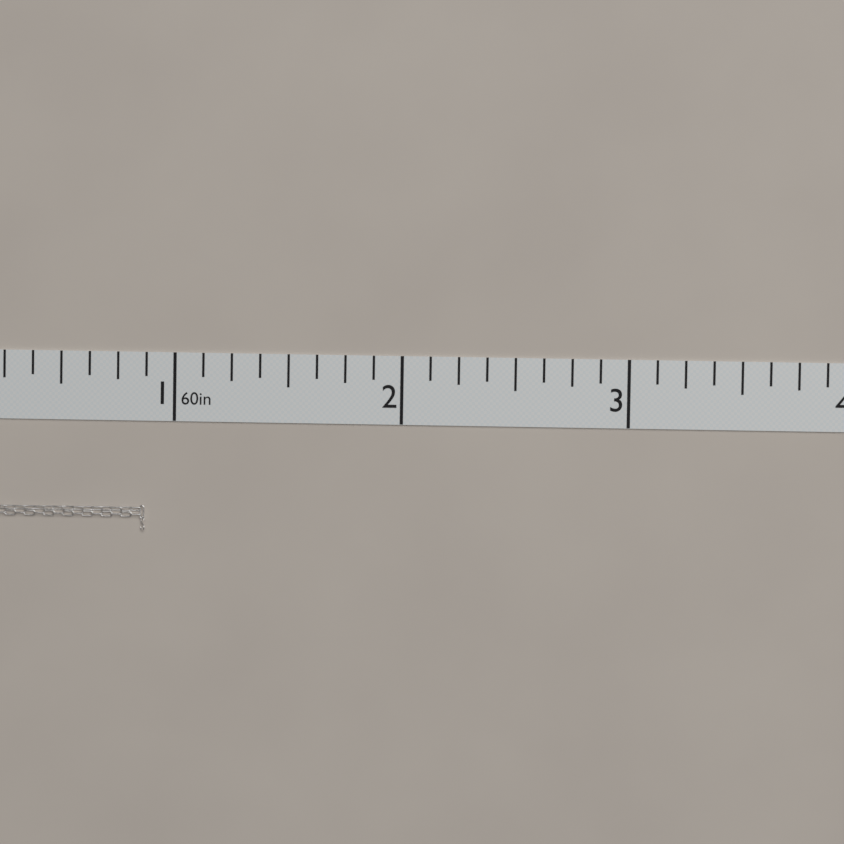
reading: 0.875 in
